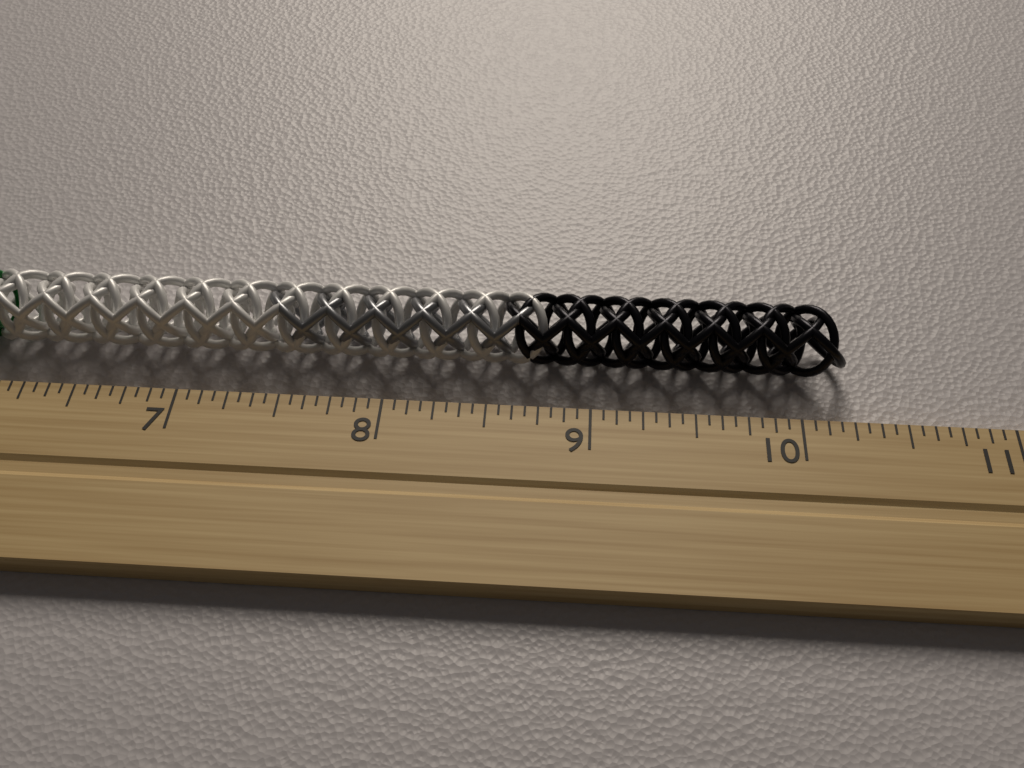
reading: 10.2500 inch
